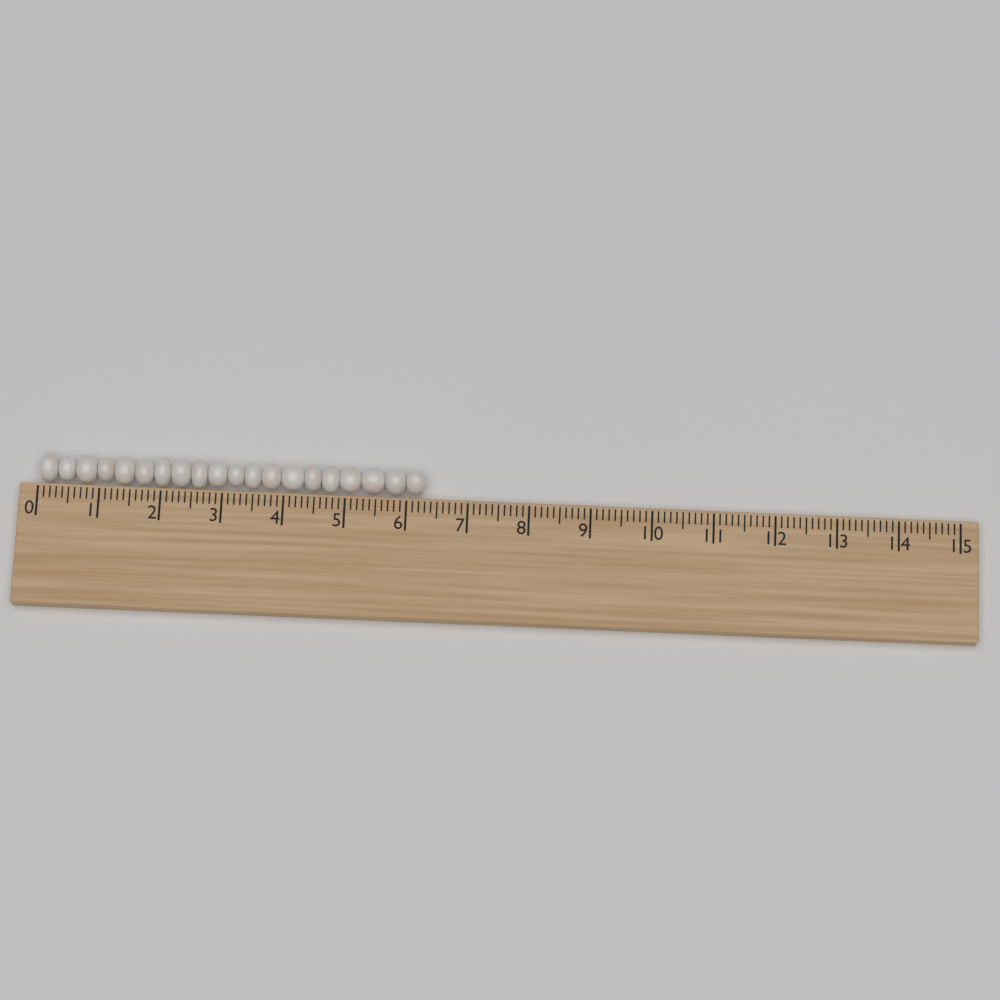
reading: 6.3 (no unit)
